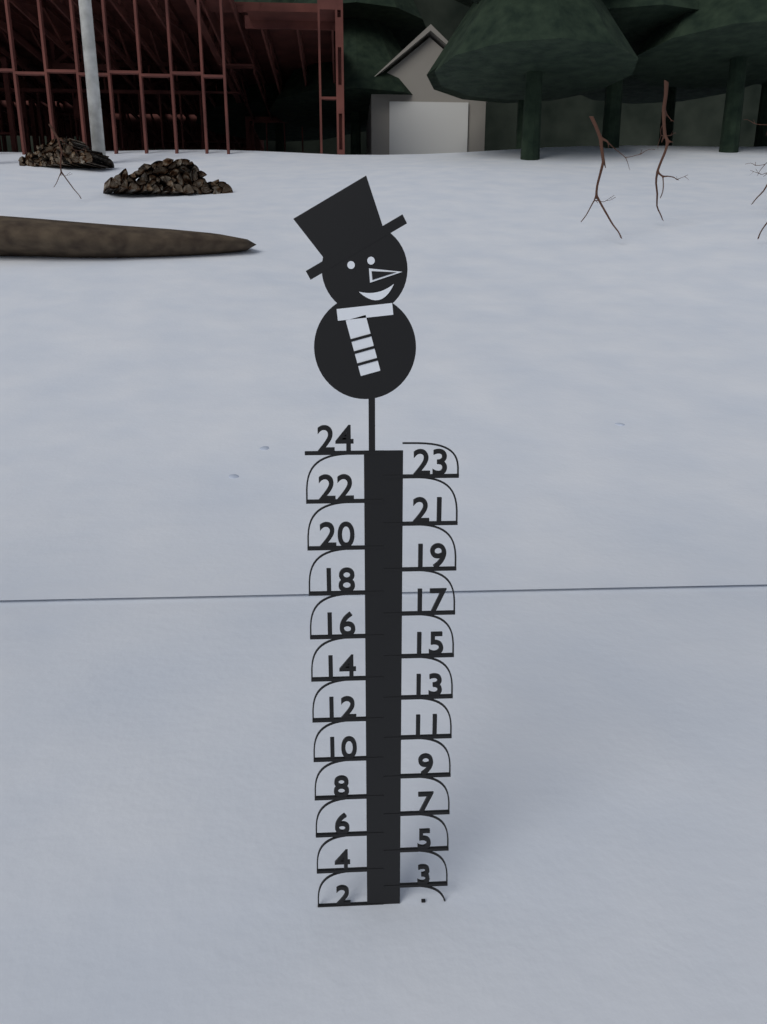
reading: 2 (no unit)
